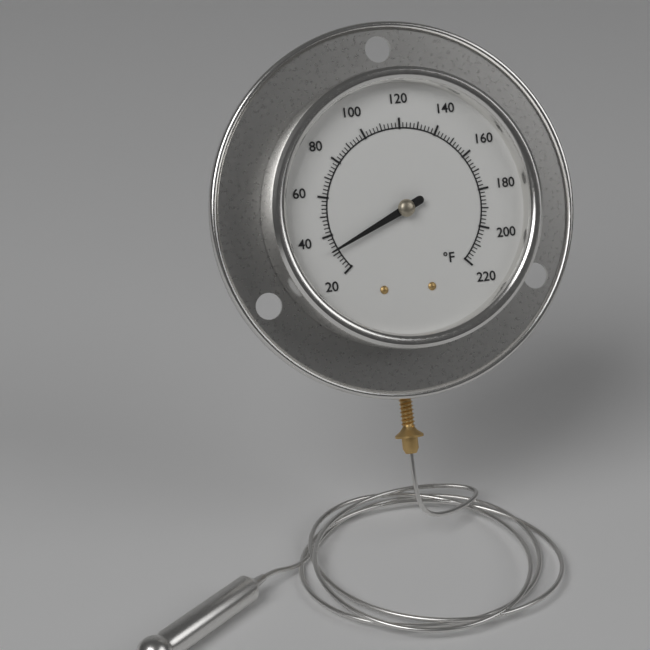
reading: 32 °F
